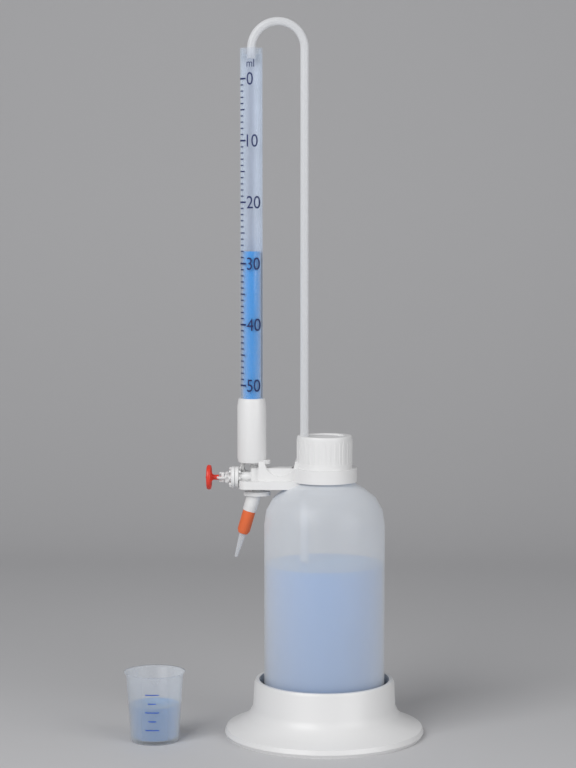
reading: 28 ml
